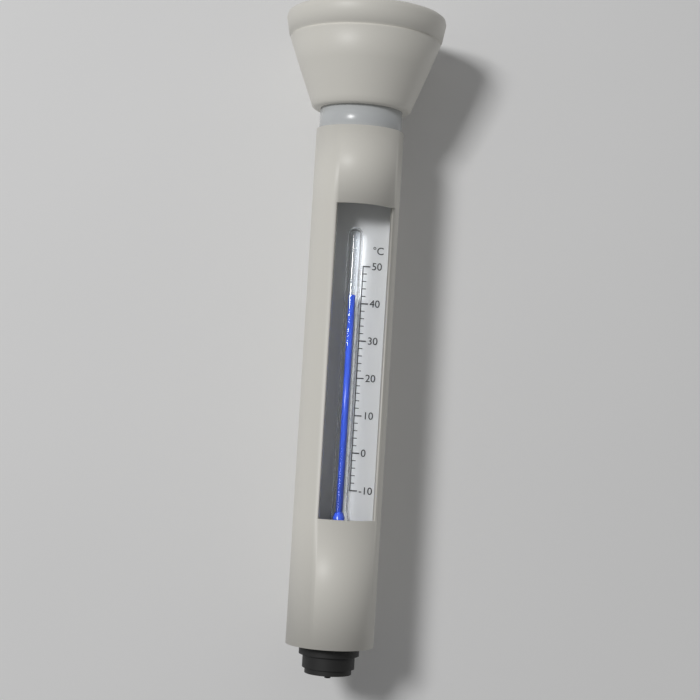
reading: 42 °C
